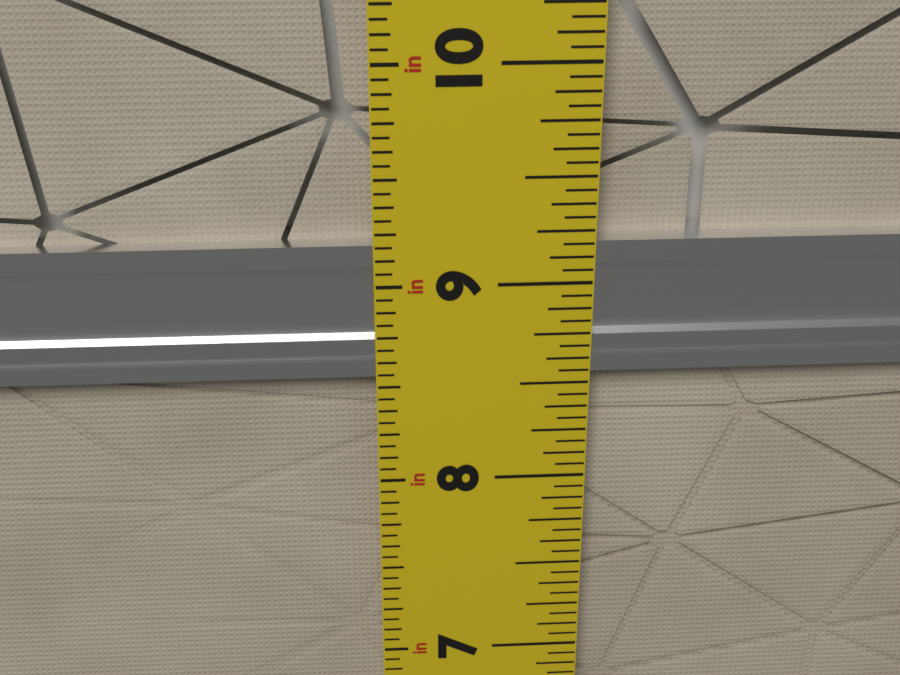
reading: 9.1875 in
